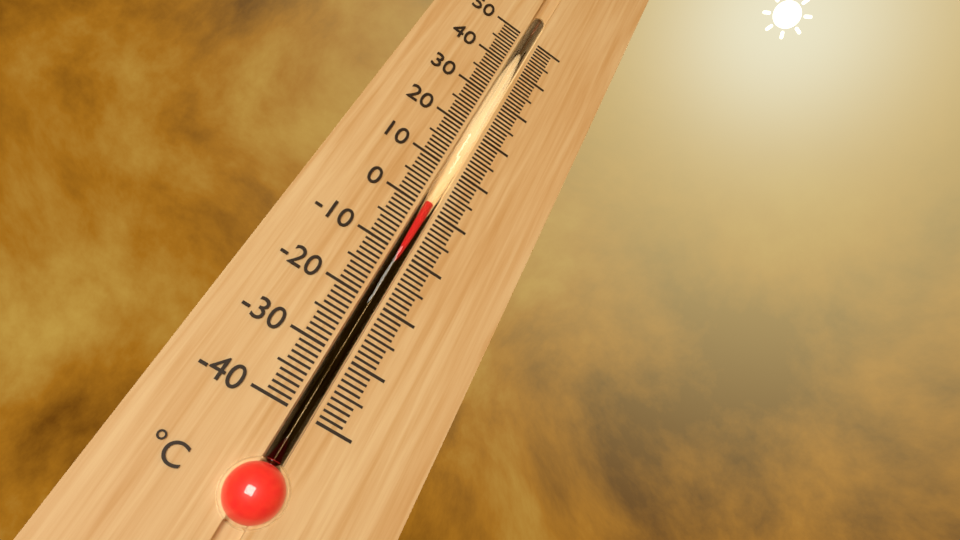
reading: 1 °C
